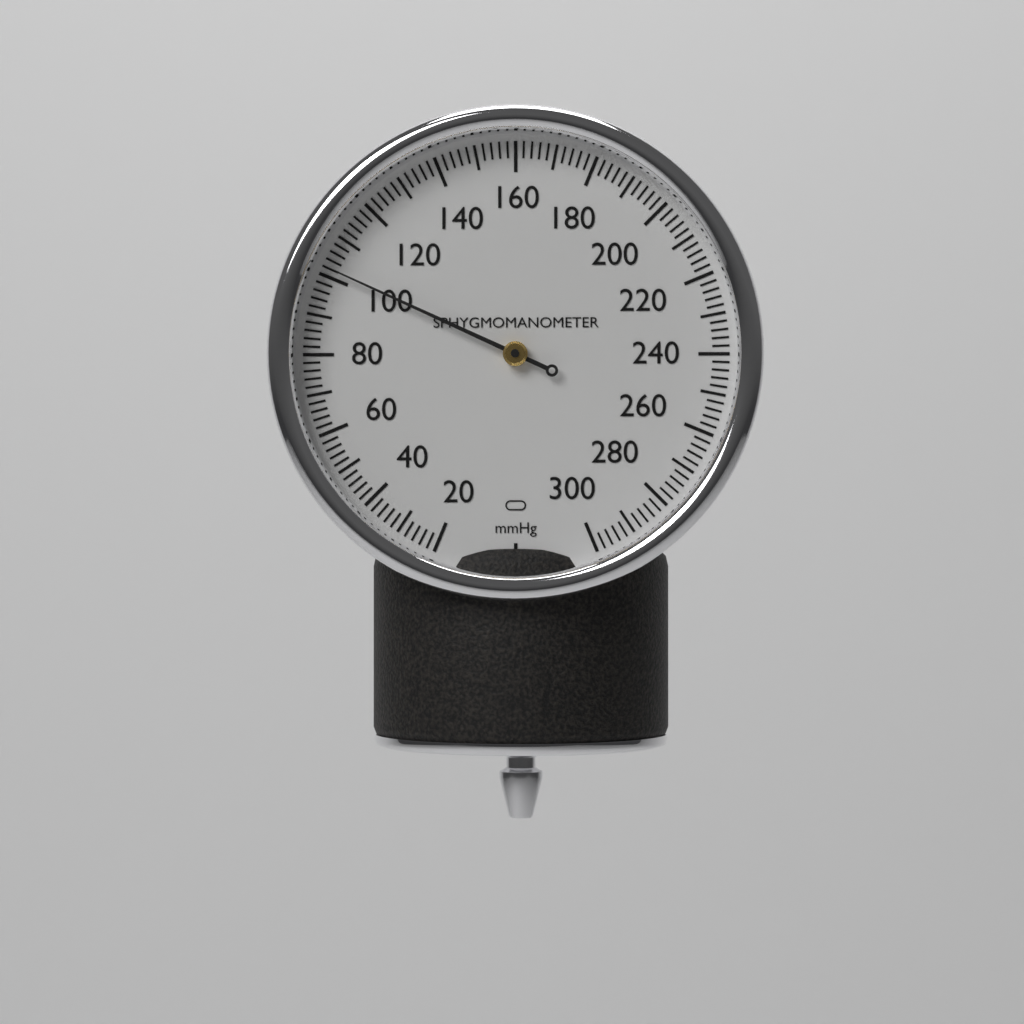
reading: 102 mmHg
